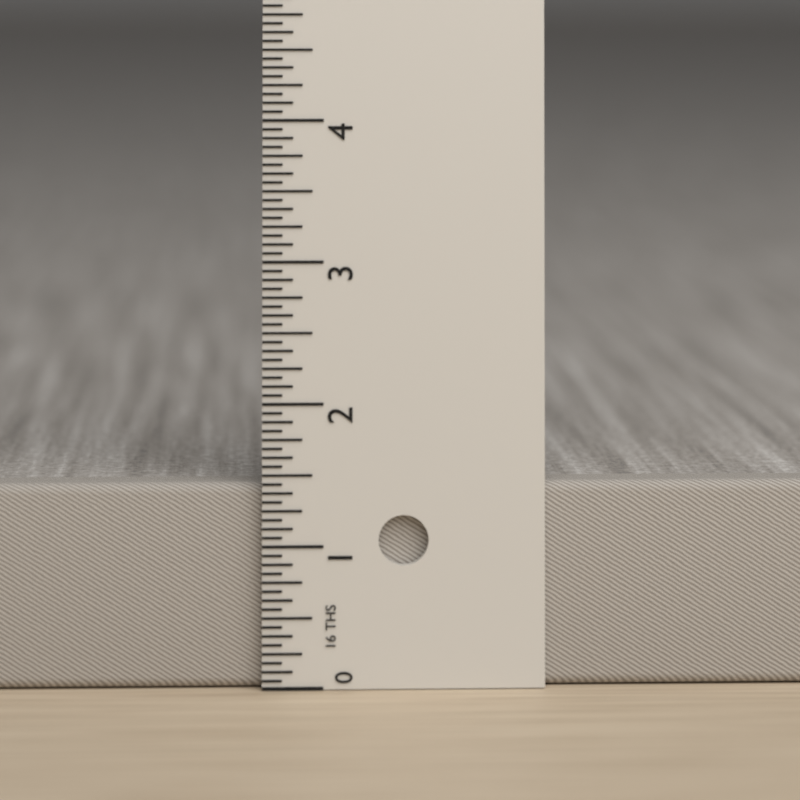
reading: 1.4375 in
